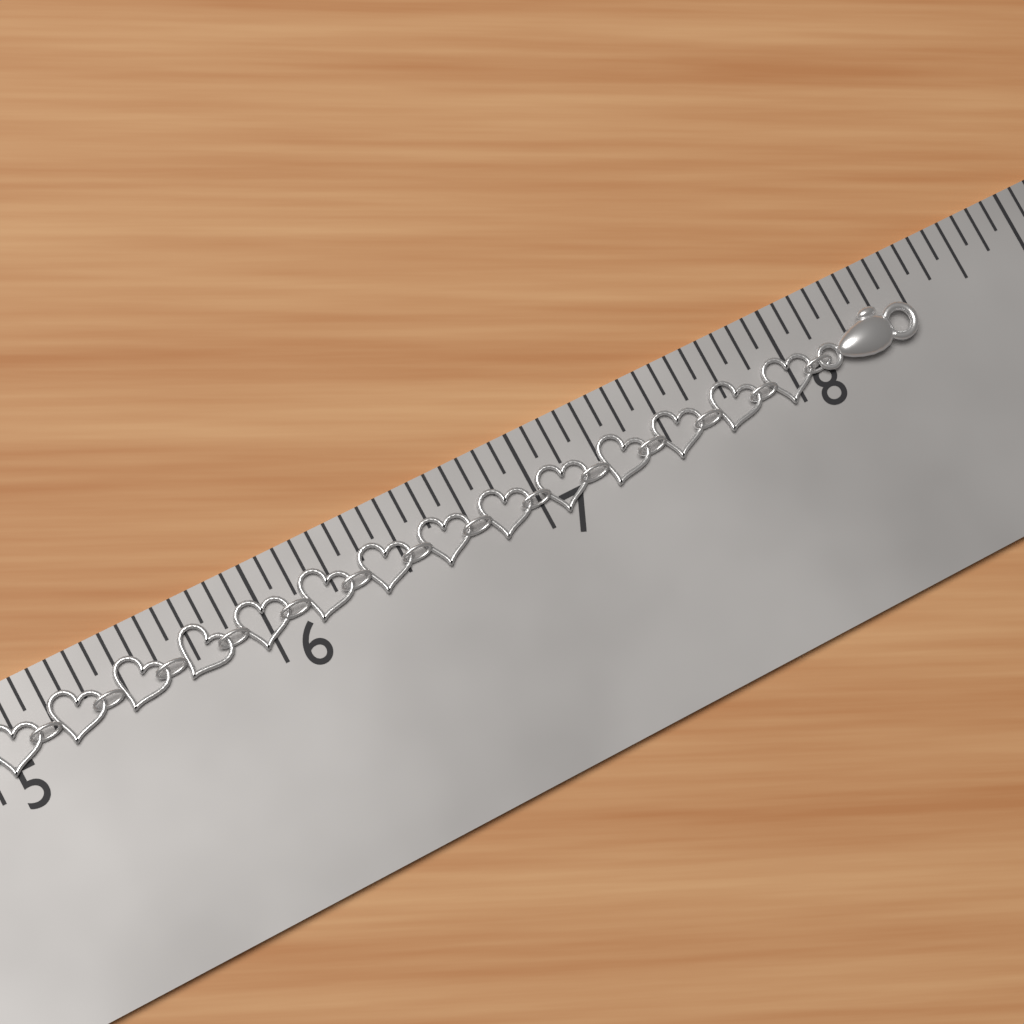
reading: 8.5000 in
